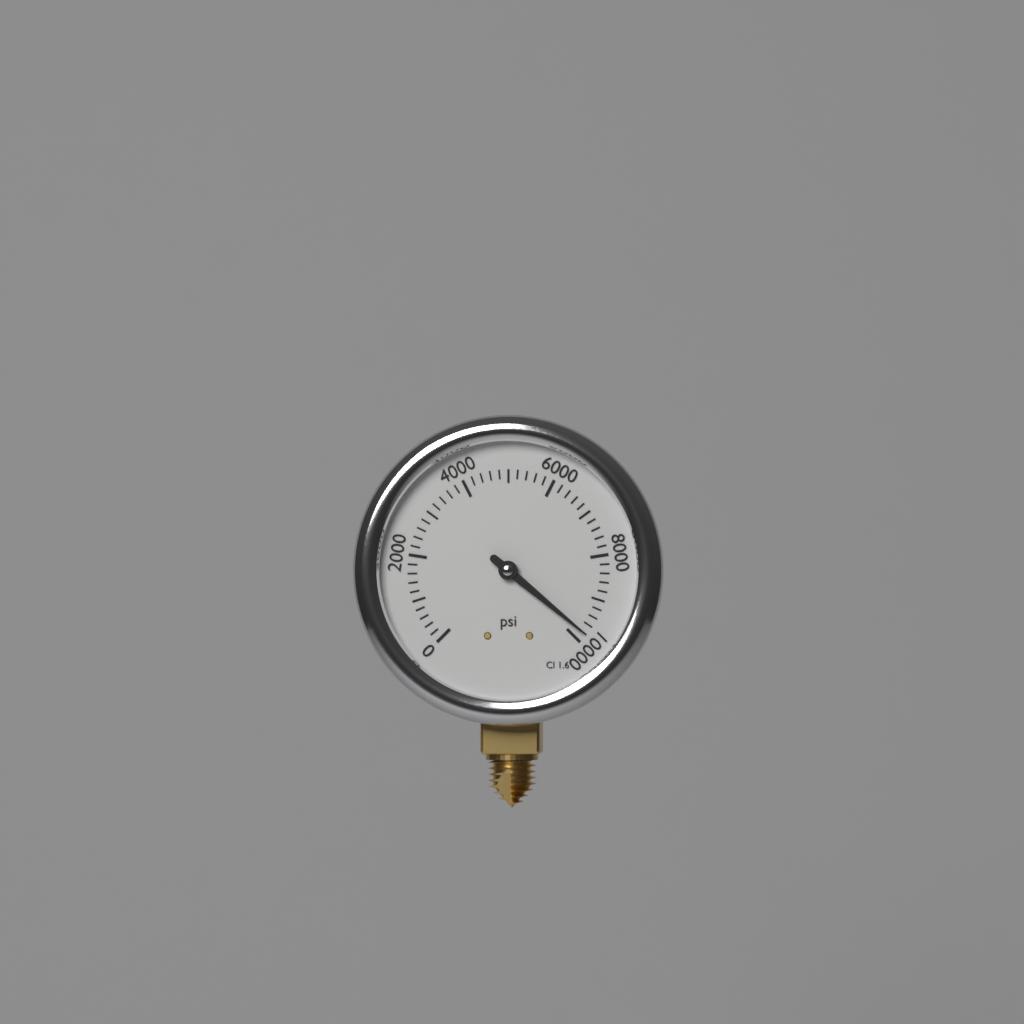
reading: 9800 psi
